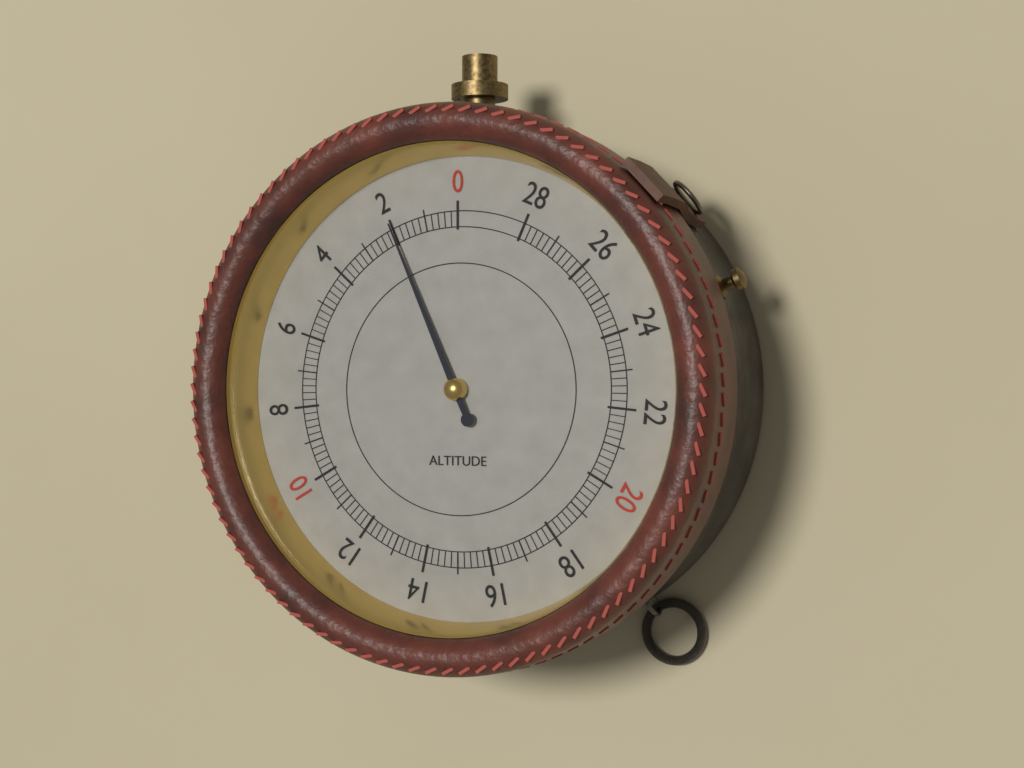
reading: 2.0 (no unit)
